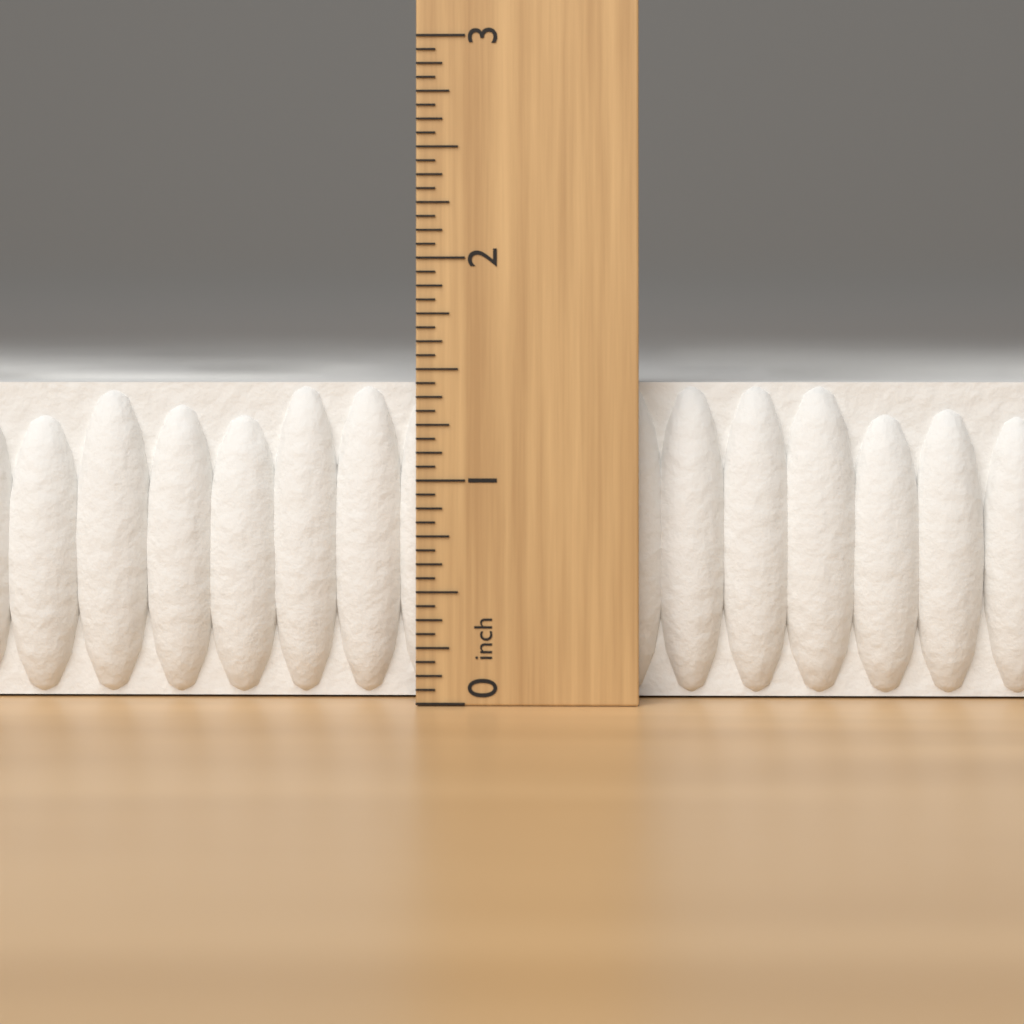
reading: 1.4375 inch
